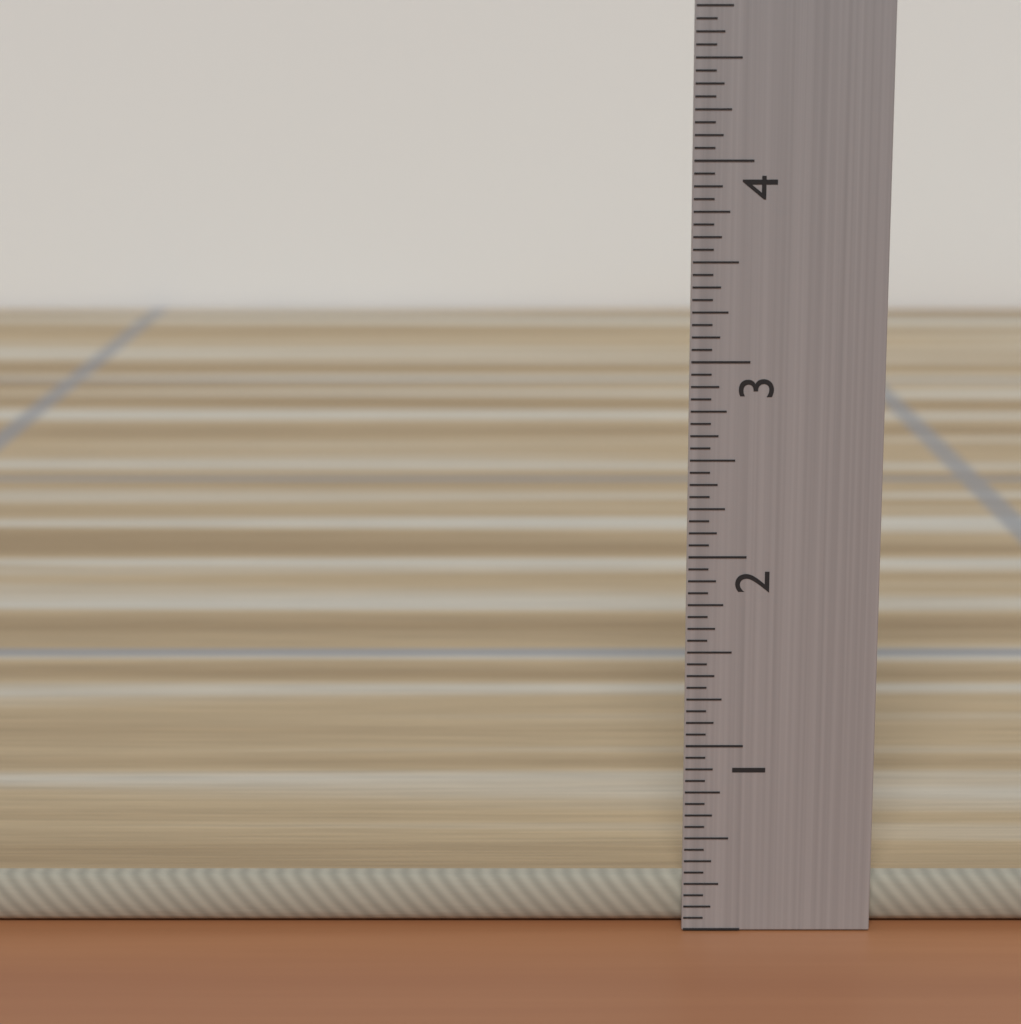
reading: 0.2500 in
